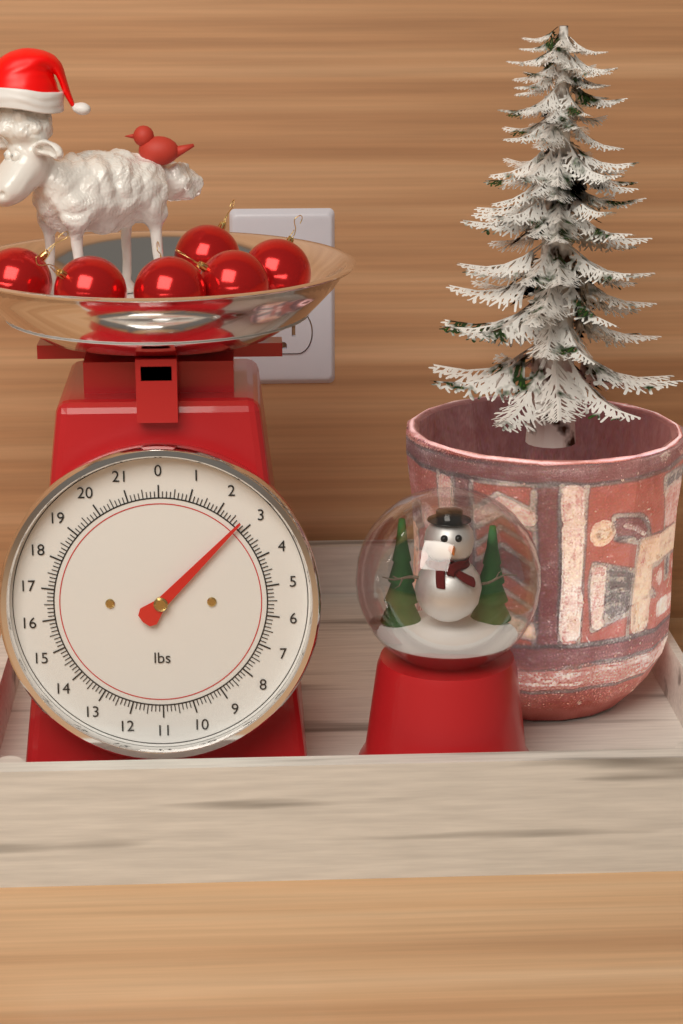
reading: 2.750 lbs
